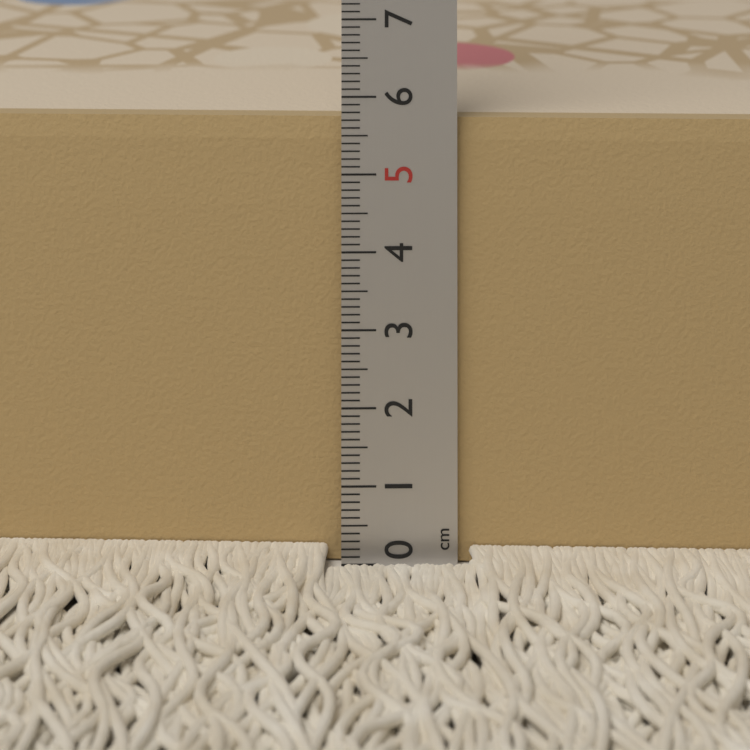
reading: 5.7 cm
